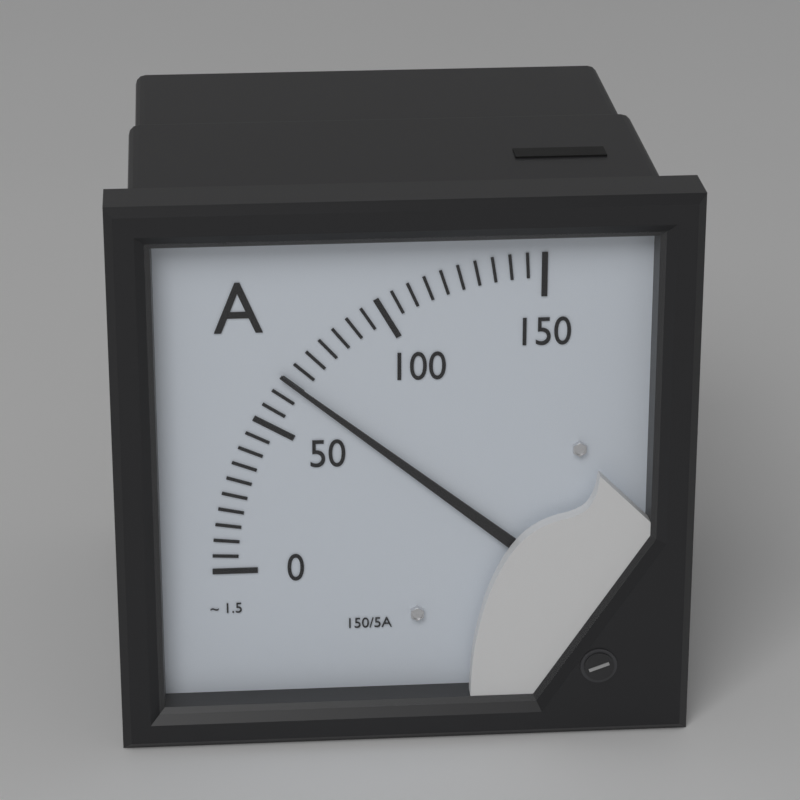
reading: 65 A
